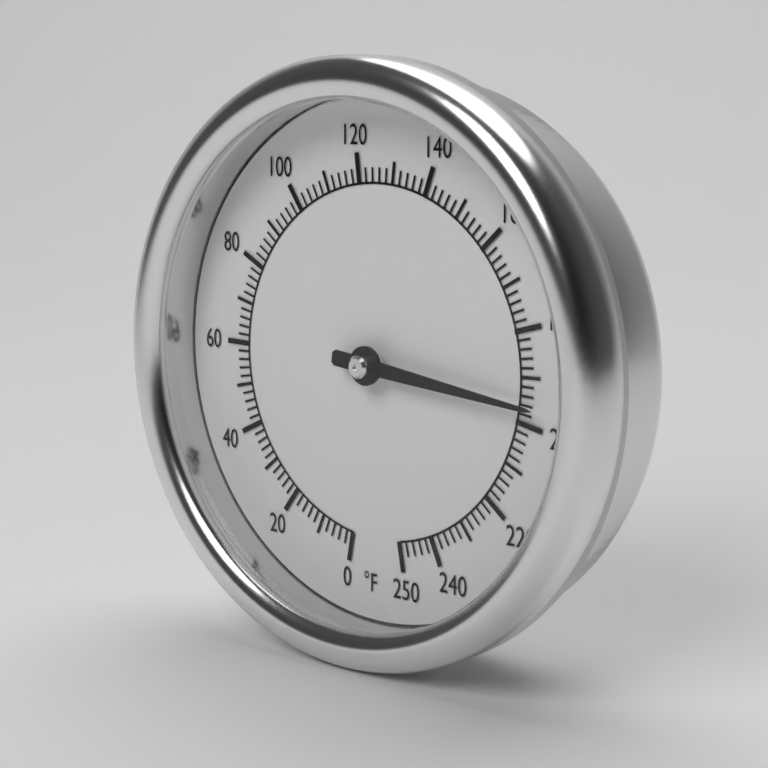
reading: 196 °F
